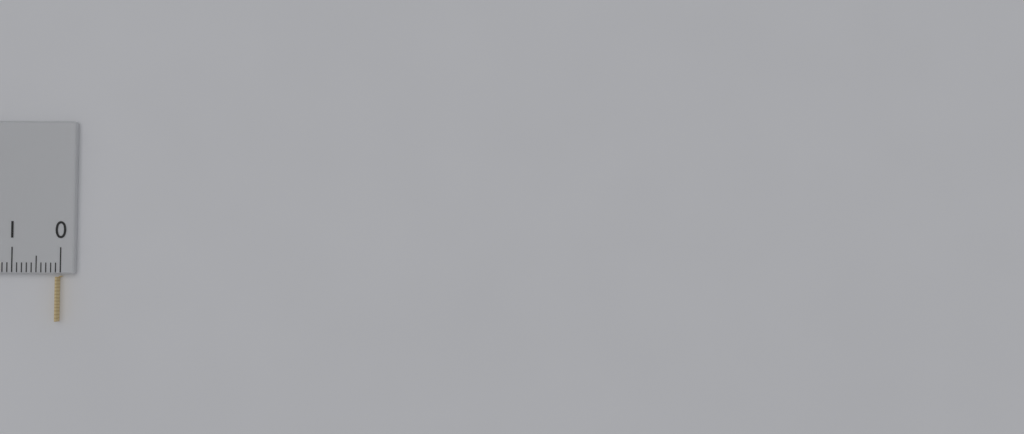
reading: 0.1 cm
